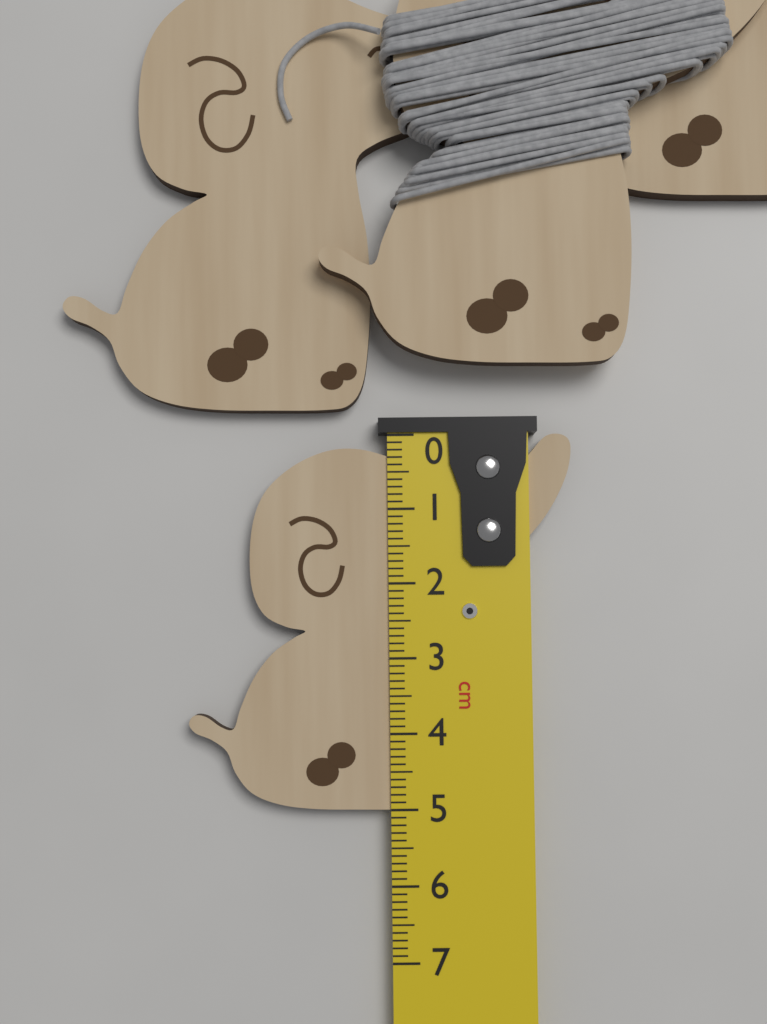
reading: 5.0 cm
